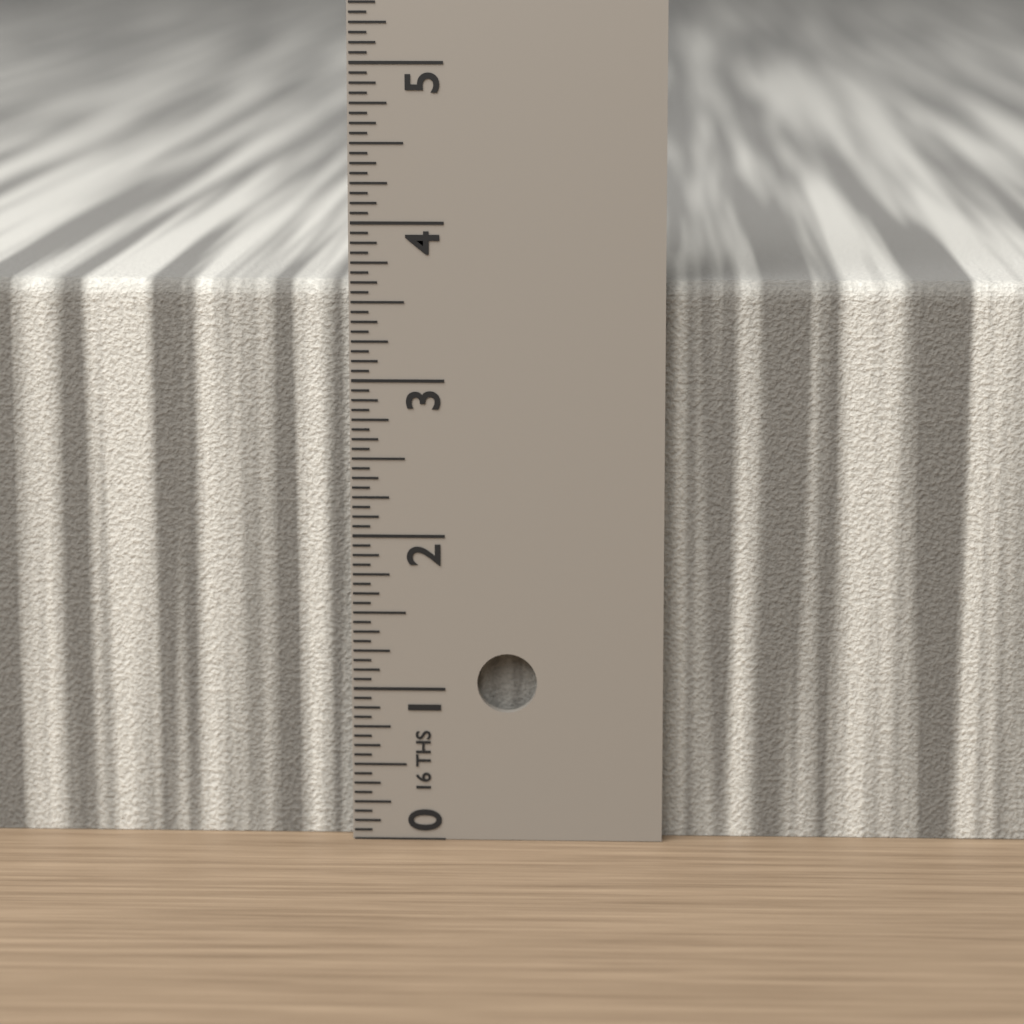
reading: 3.6250 in
